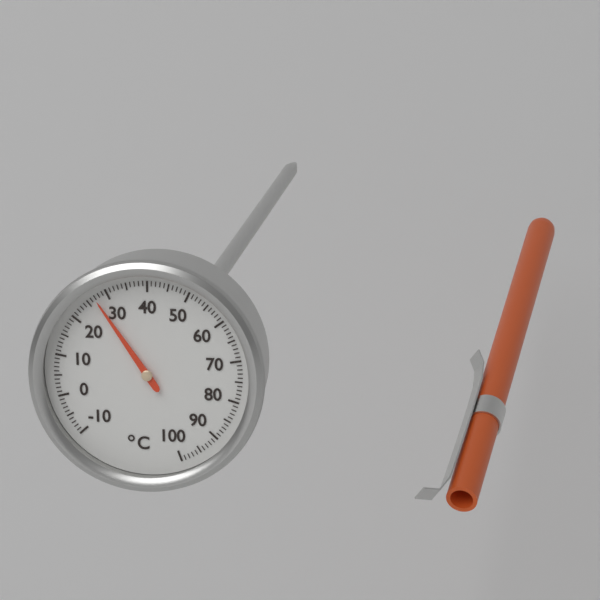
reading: 27 °C
